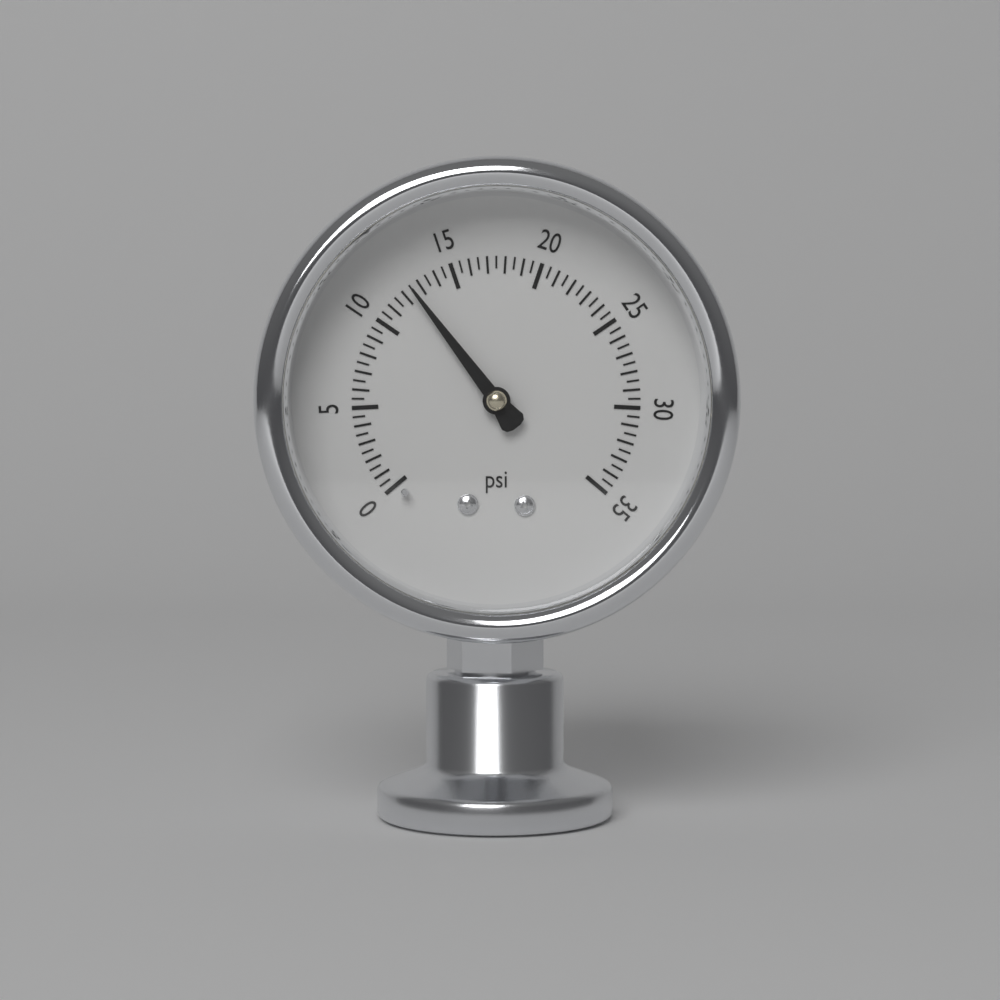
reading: 12.5 psi
